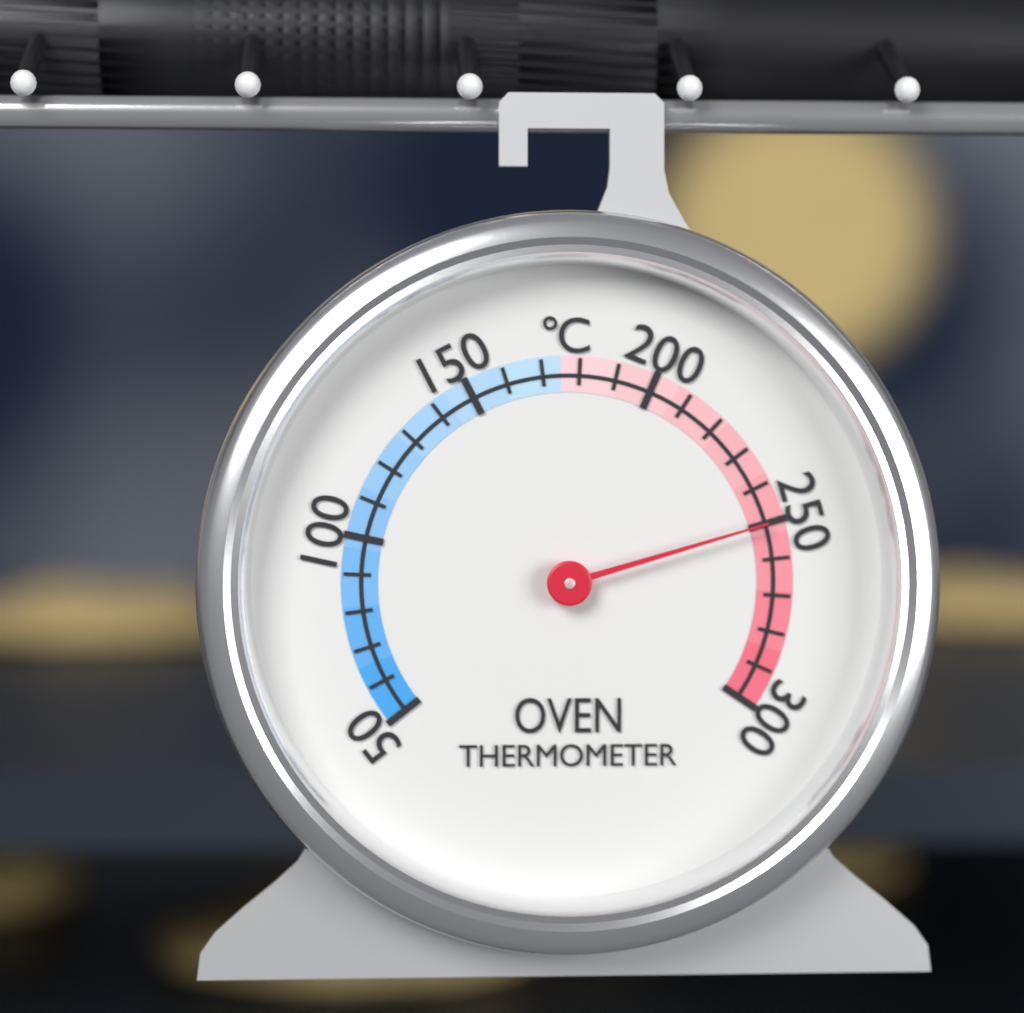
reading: 250 °C
